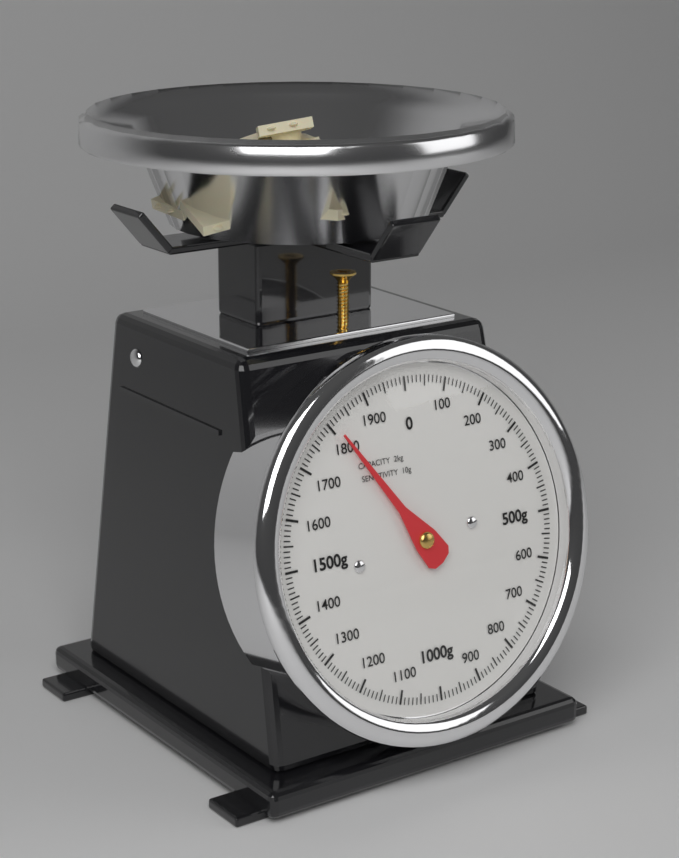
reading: 1810 g
